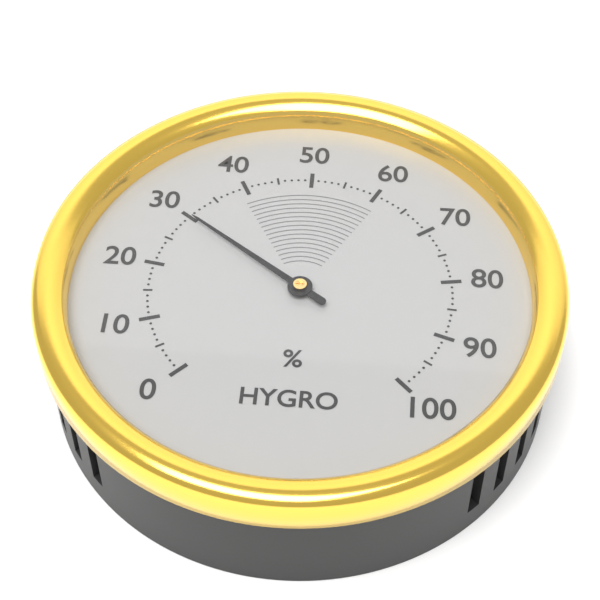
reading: 30 %
